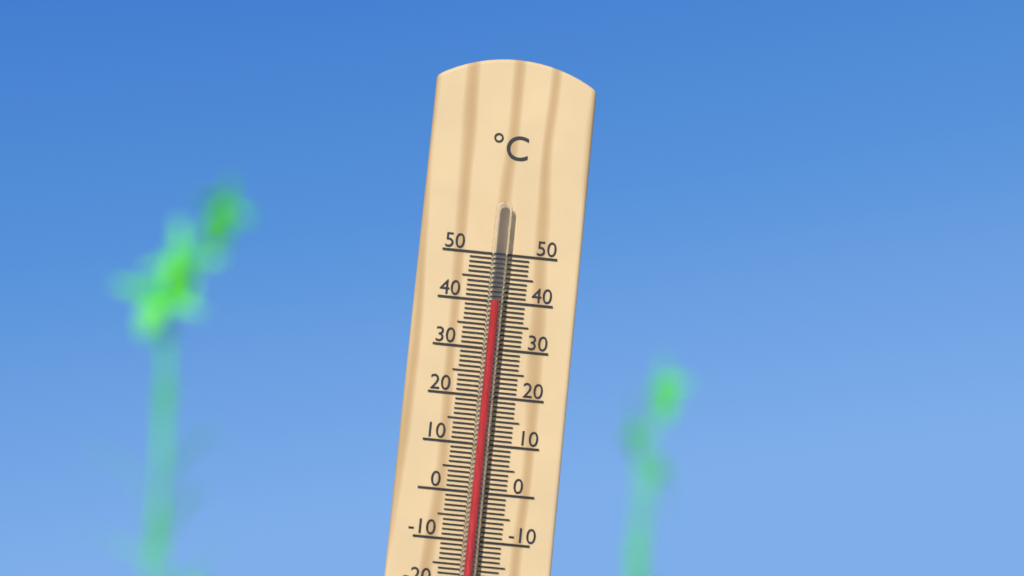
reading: 40 °C
